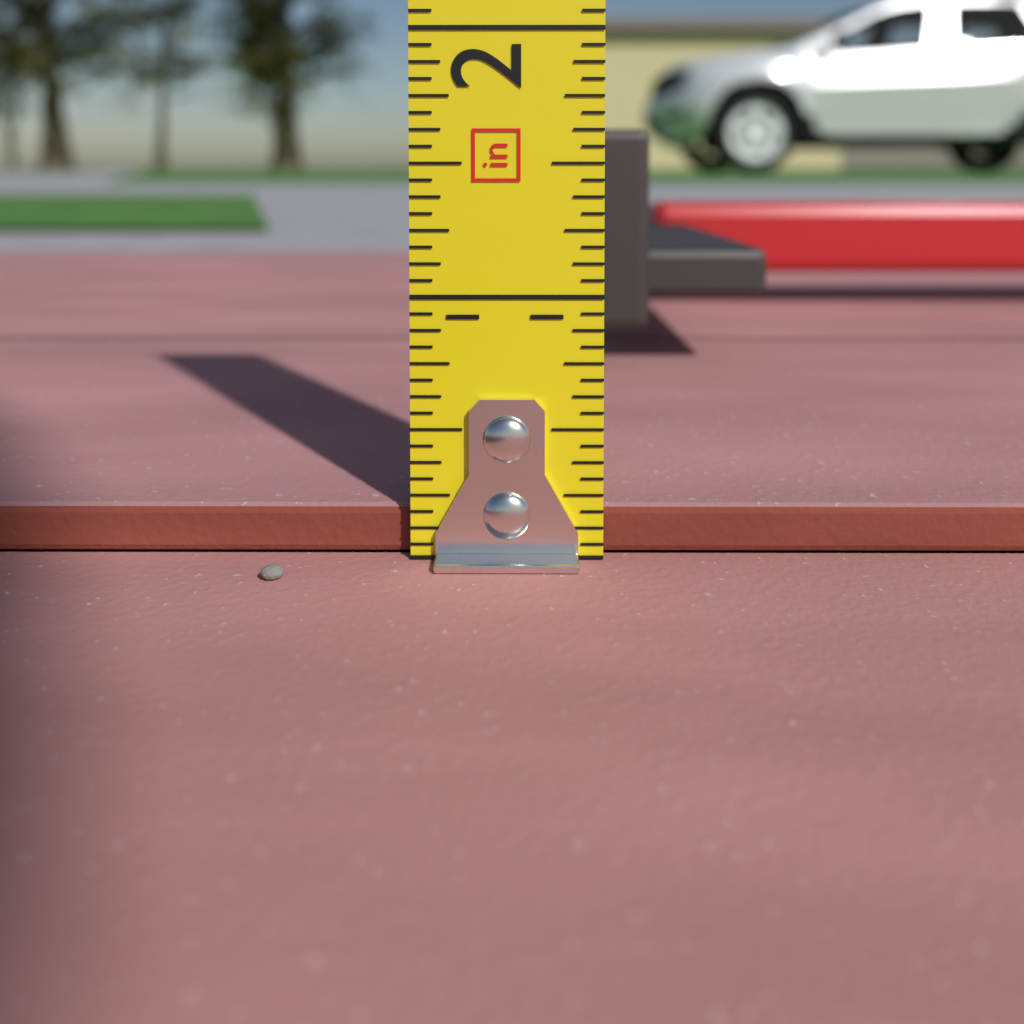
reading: 0.1875 in
